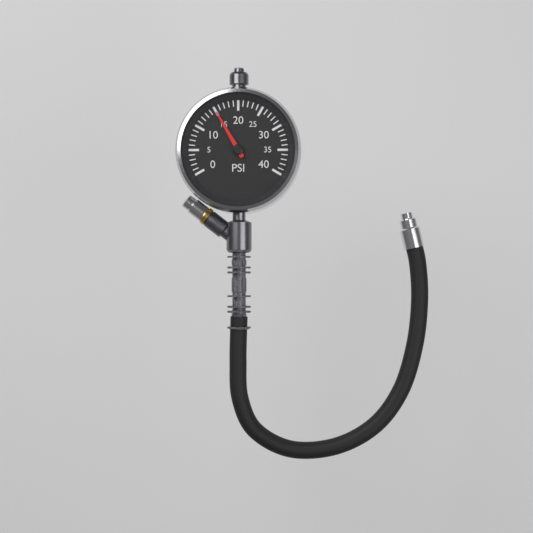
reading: 15 psi
